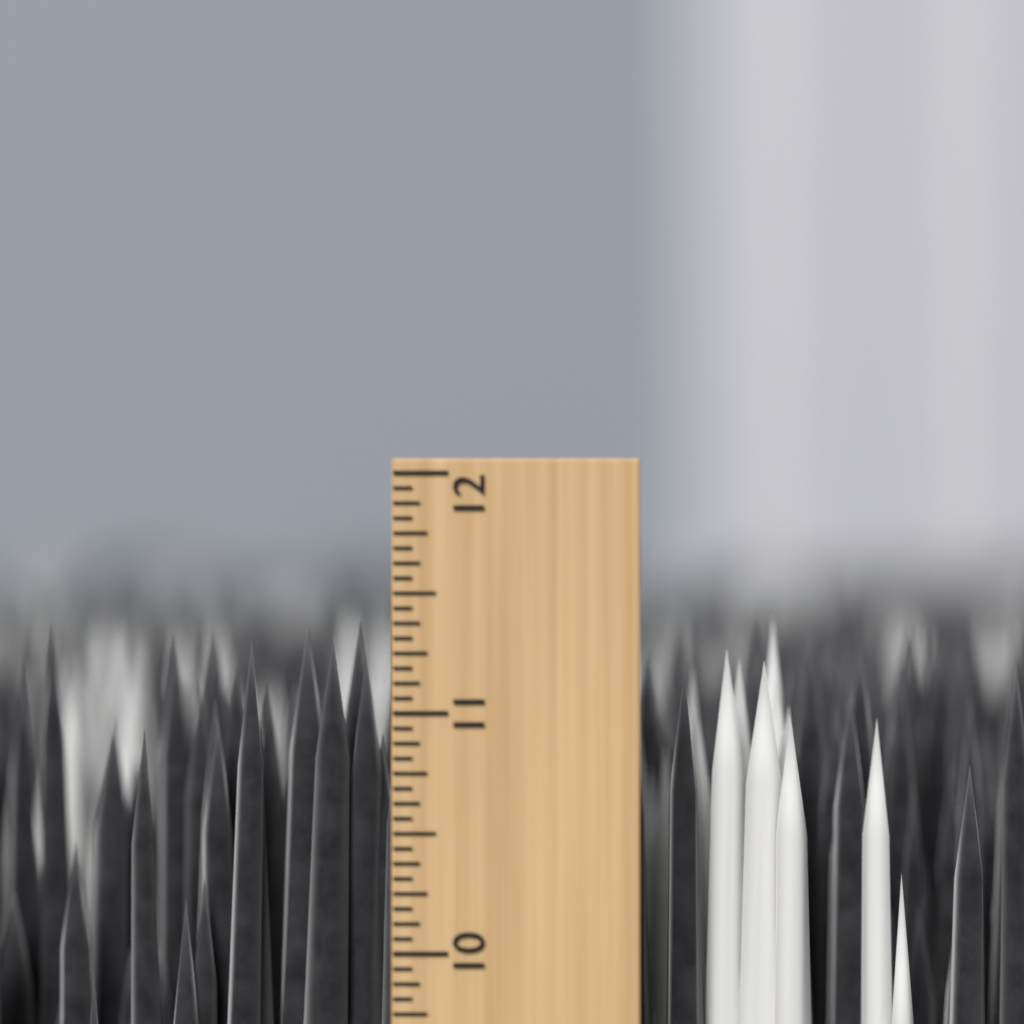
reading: 11.3750 inch
